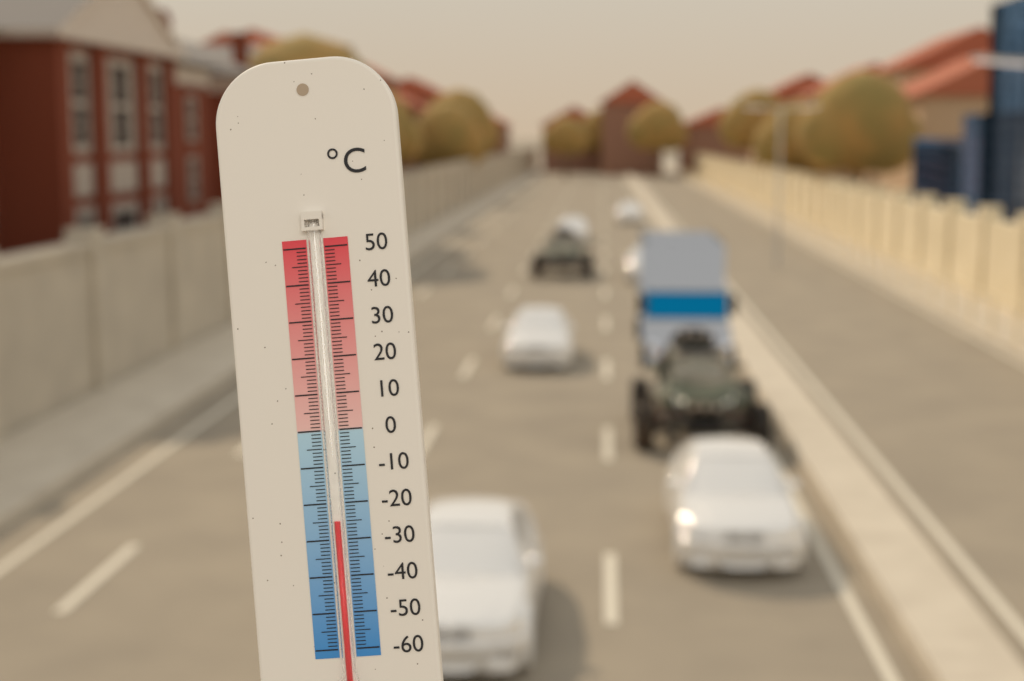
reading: -25 °C
